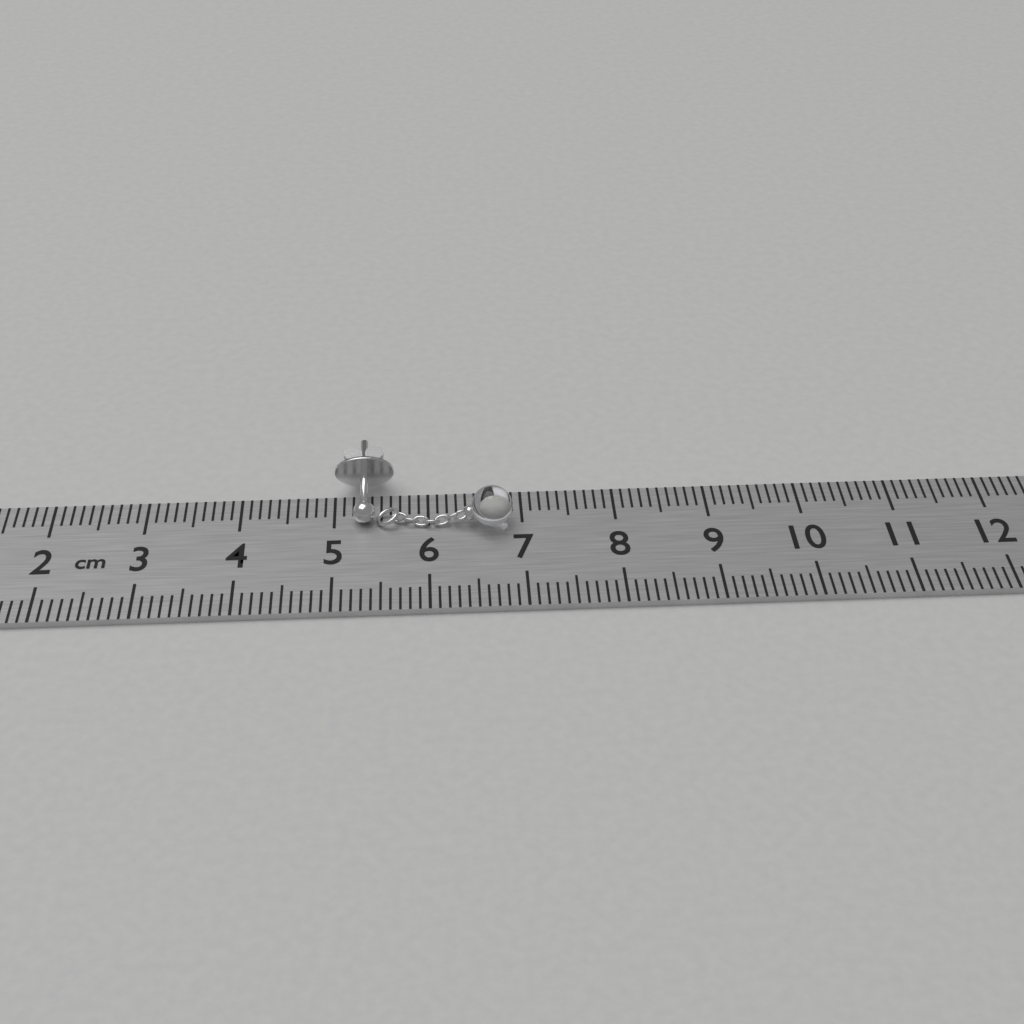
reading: 6.9 cm
